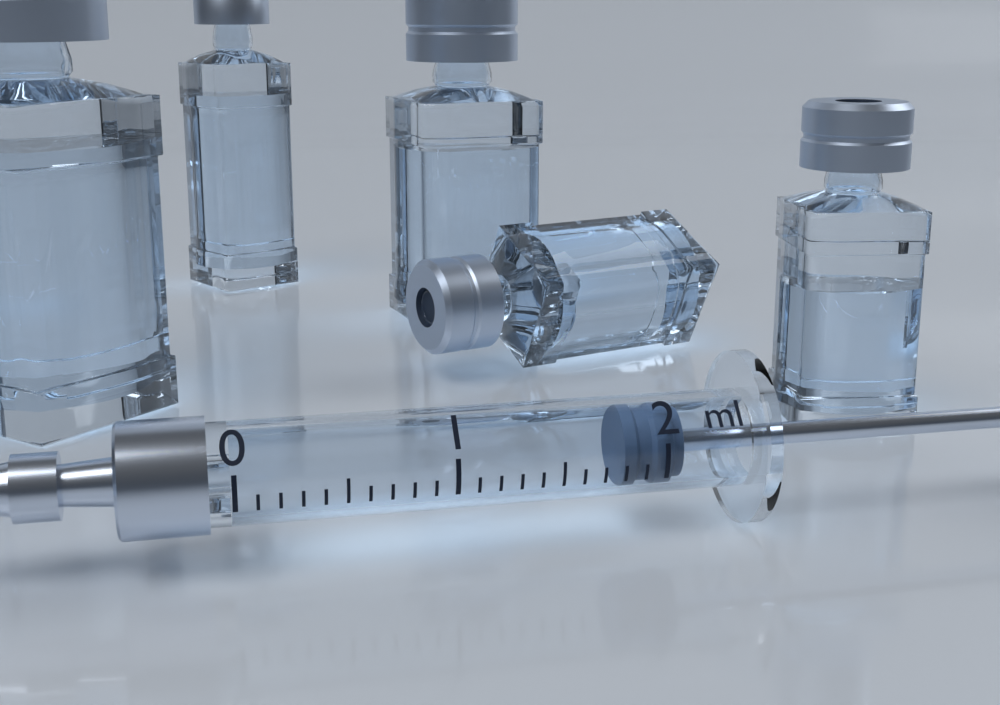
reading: 1.8 ml
